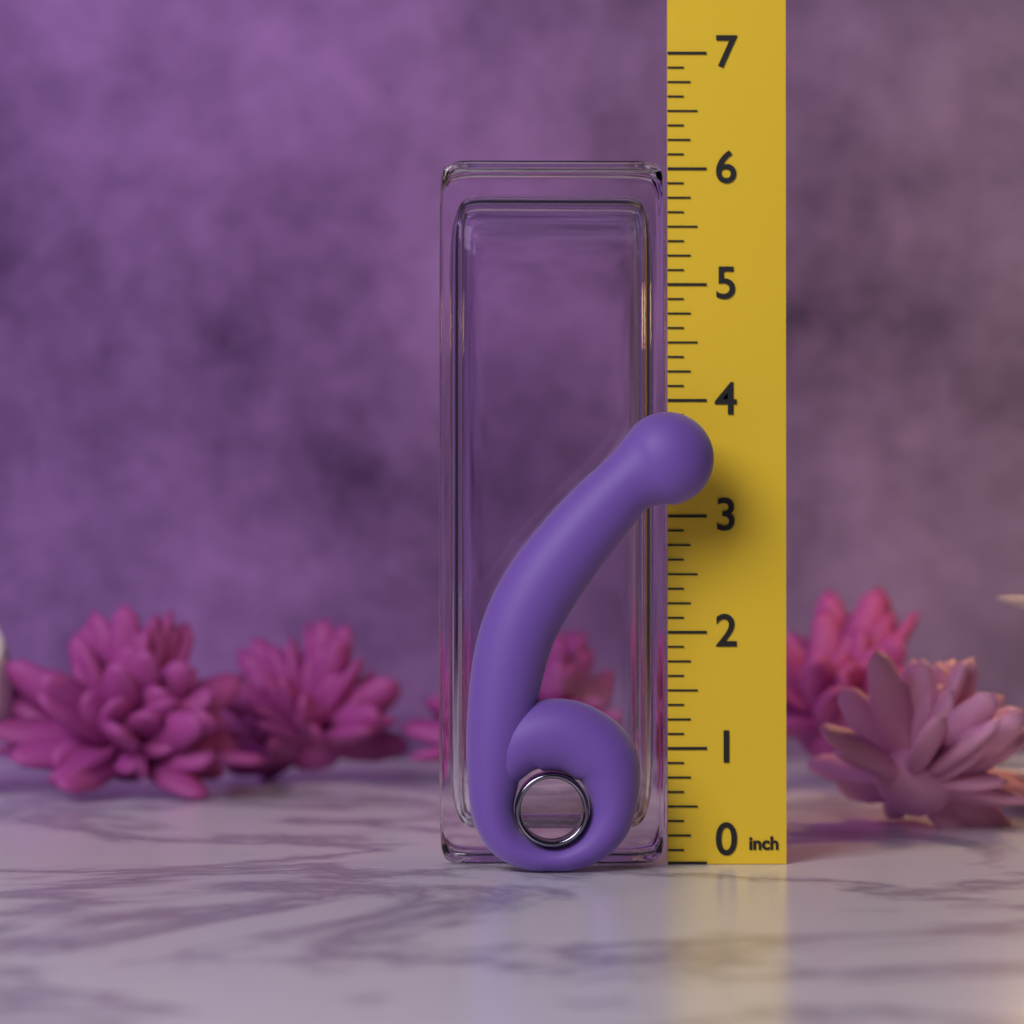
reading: 3.875 in
